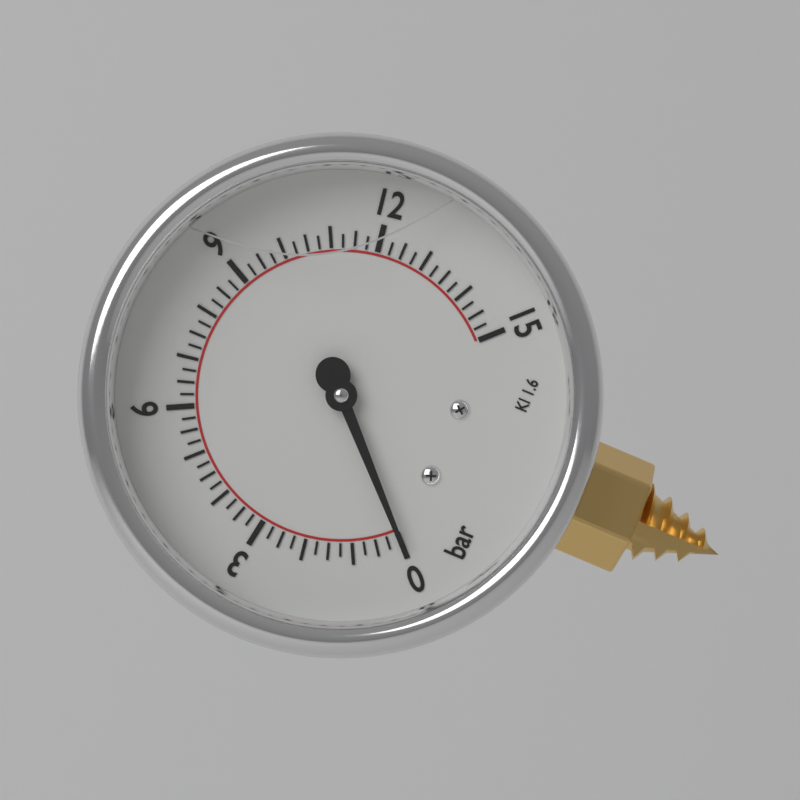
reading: 0.00 bar
